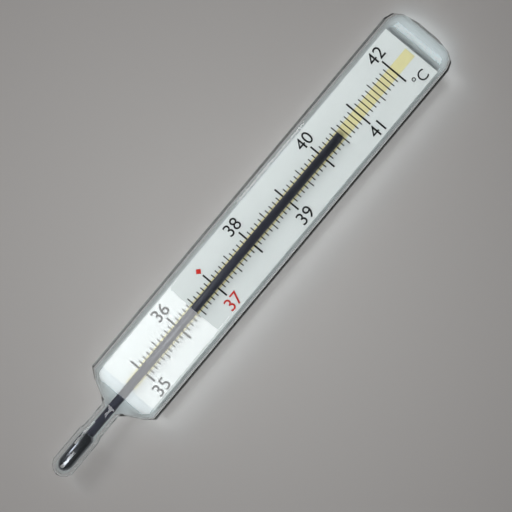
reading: 40.5 °C
